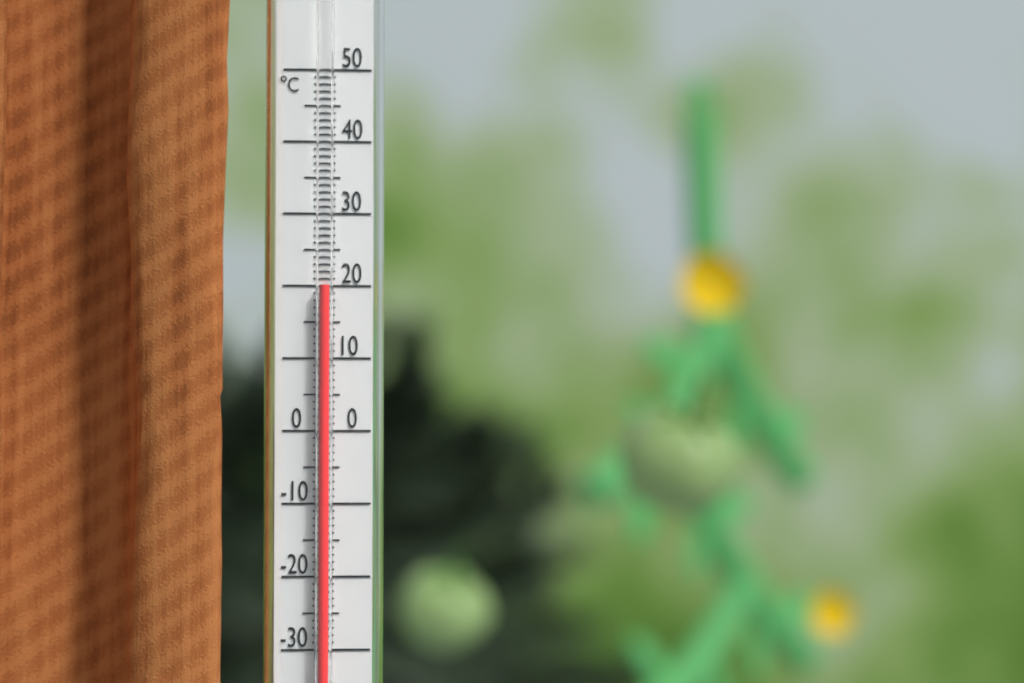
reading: 20 °C
